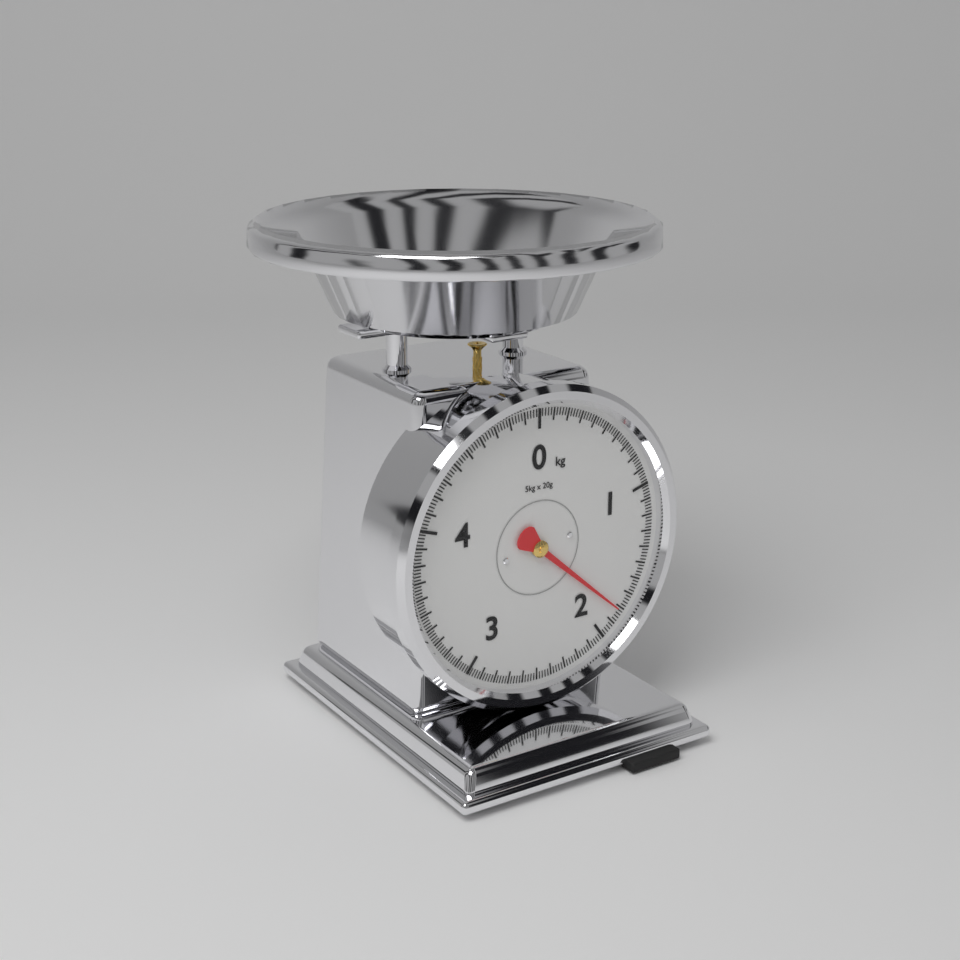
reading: 1.82 kg
